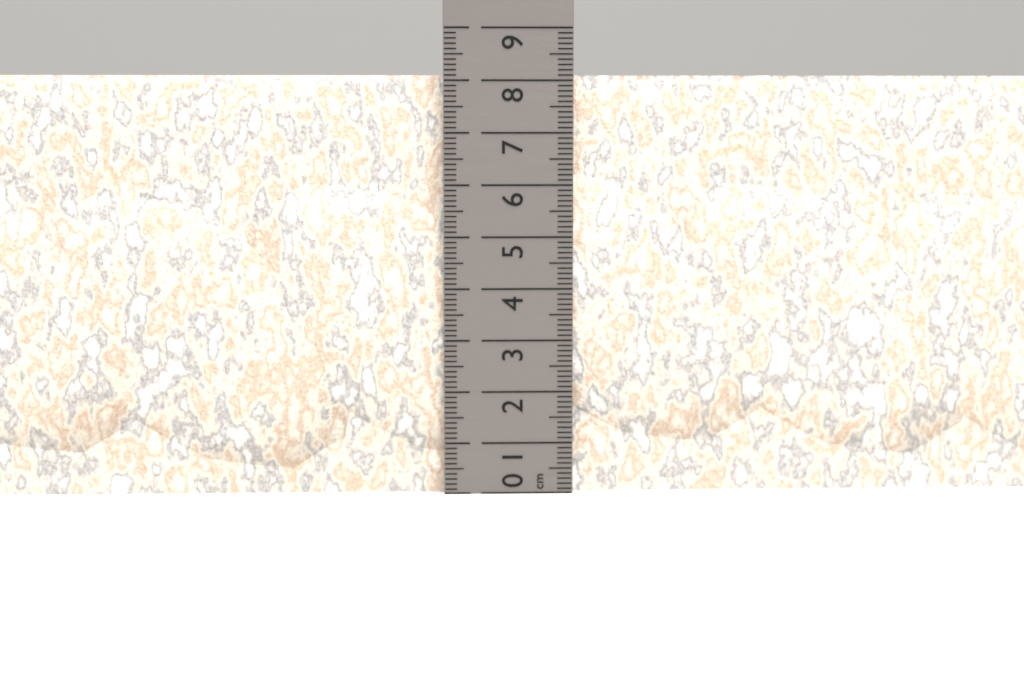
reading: 8.1 cm
